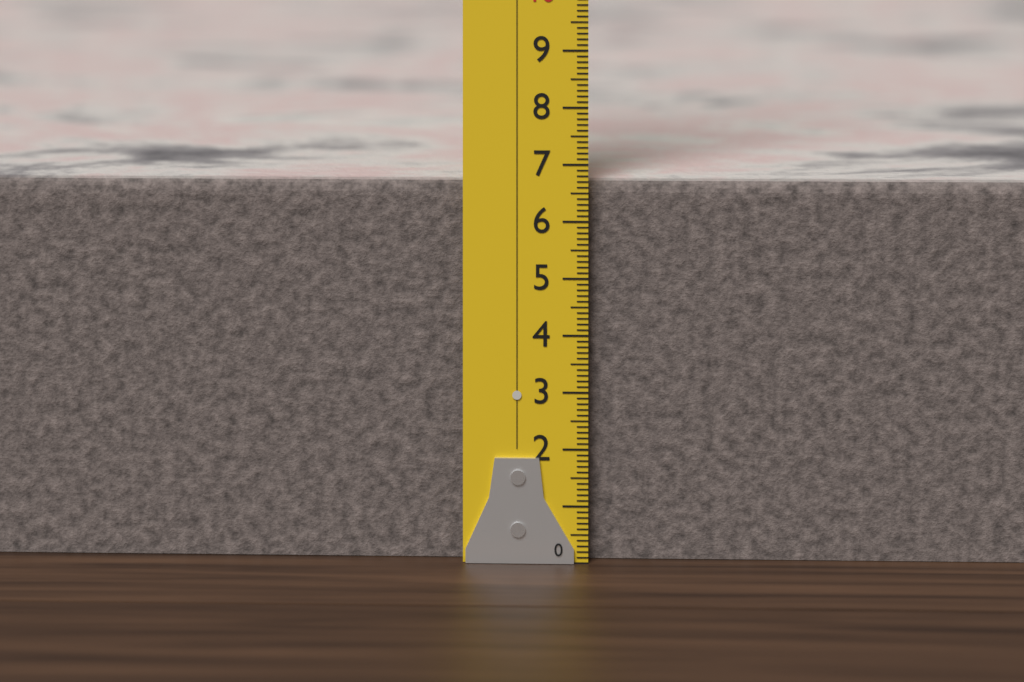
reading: 6.7 (no unit)
